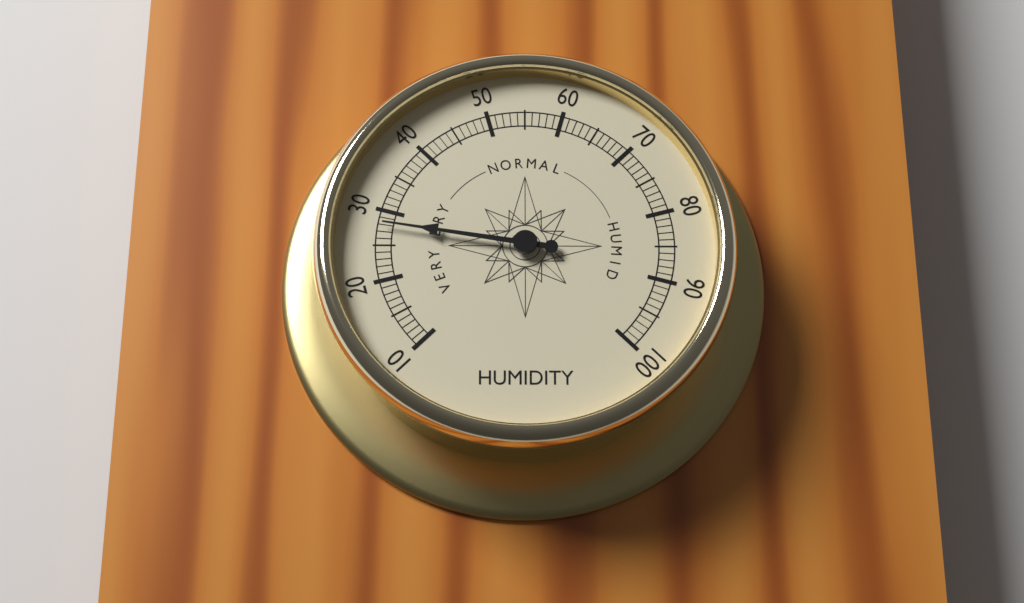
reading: 28 (no unit)
